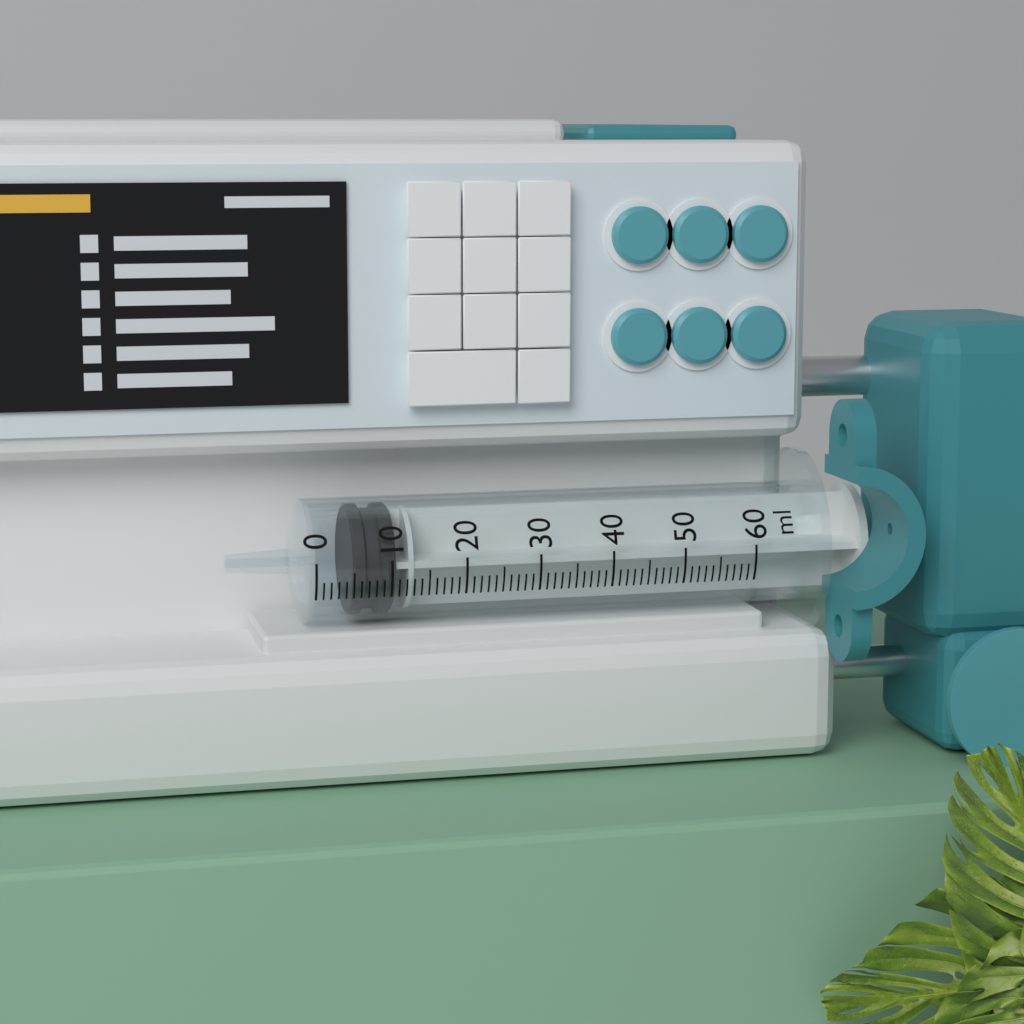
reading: 5 ml
